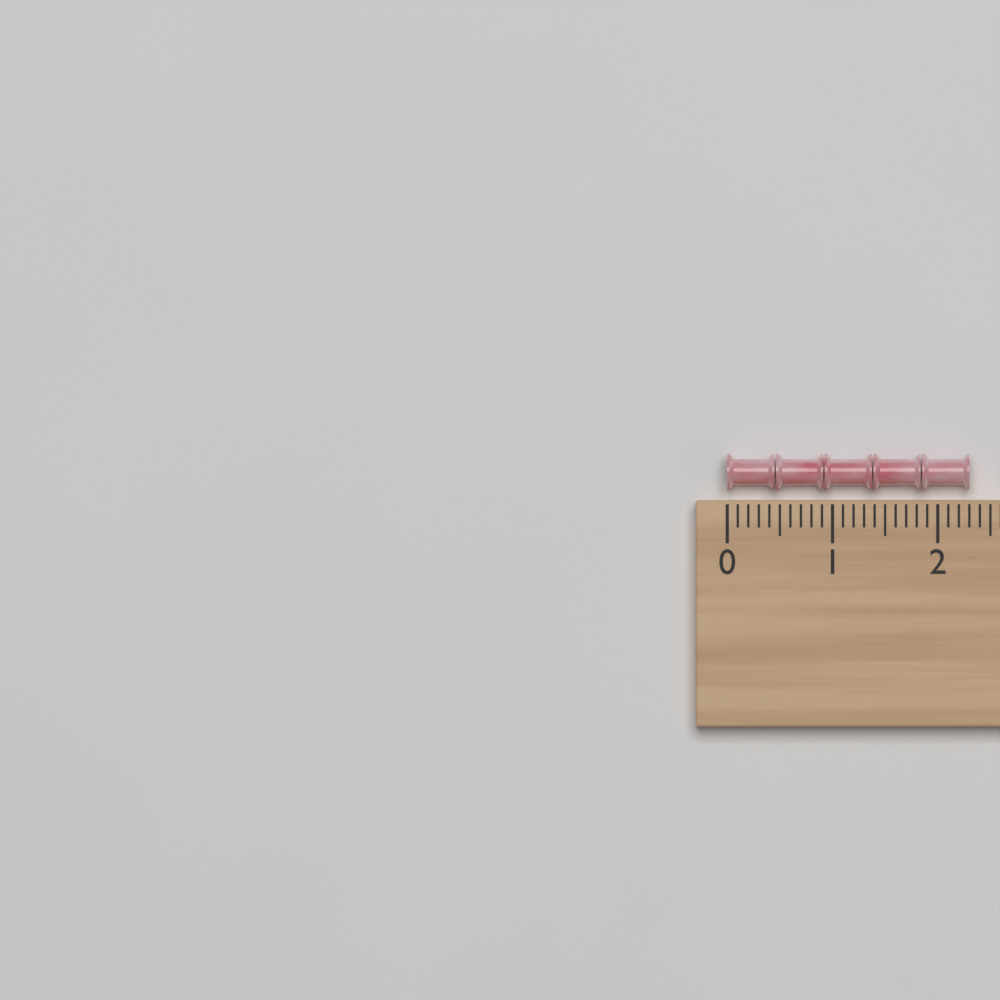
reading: 2.3 (no unit)
